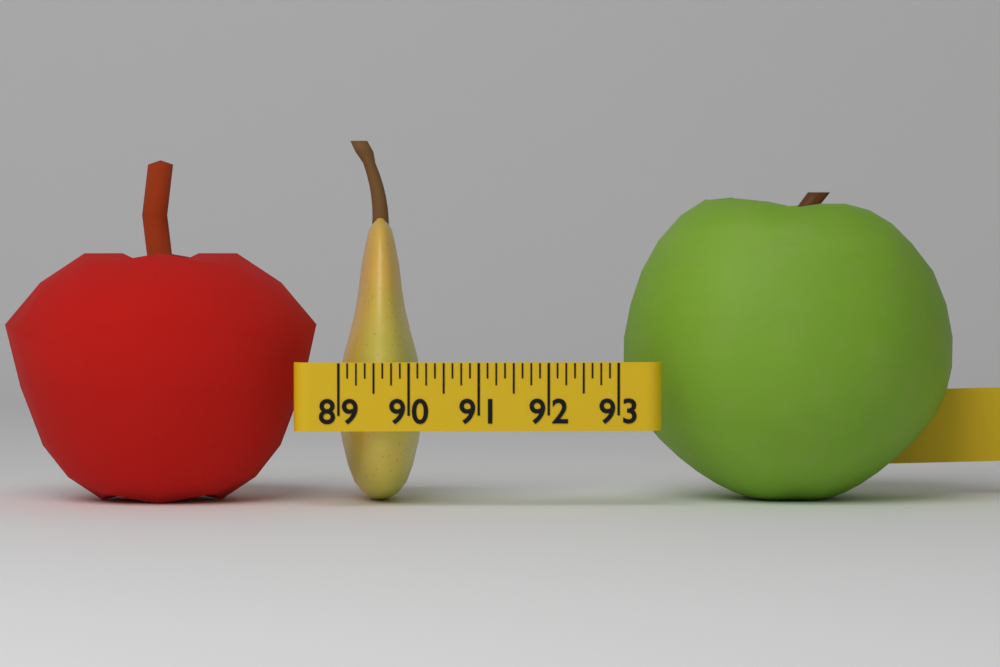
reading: 90.250 (no unit)
